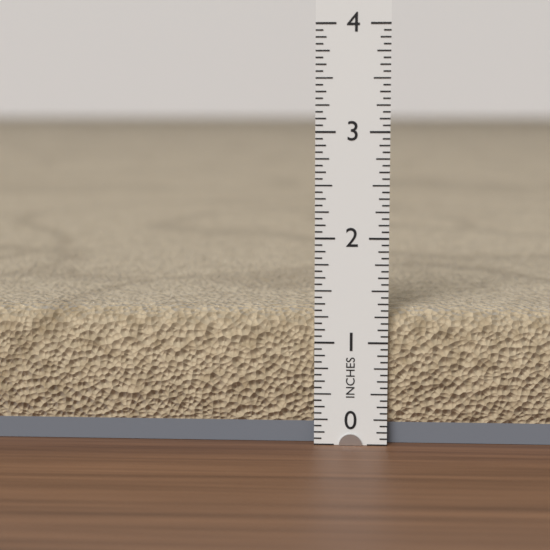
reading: 1.3125 in
